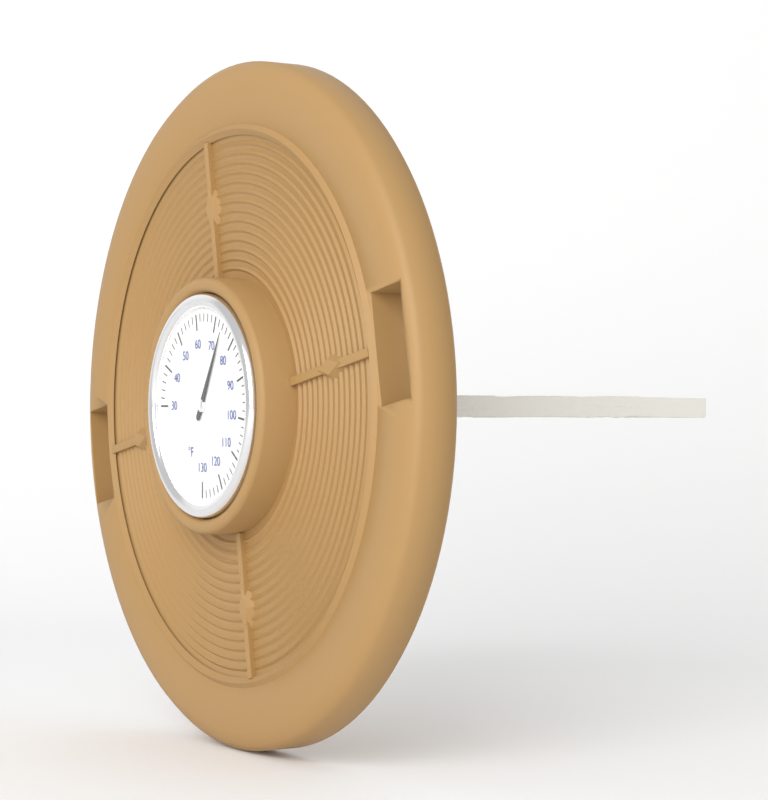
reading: 74 °F
